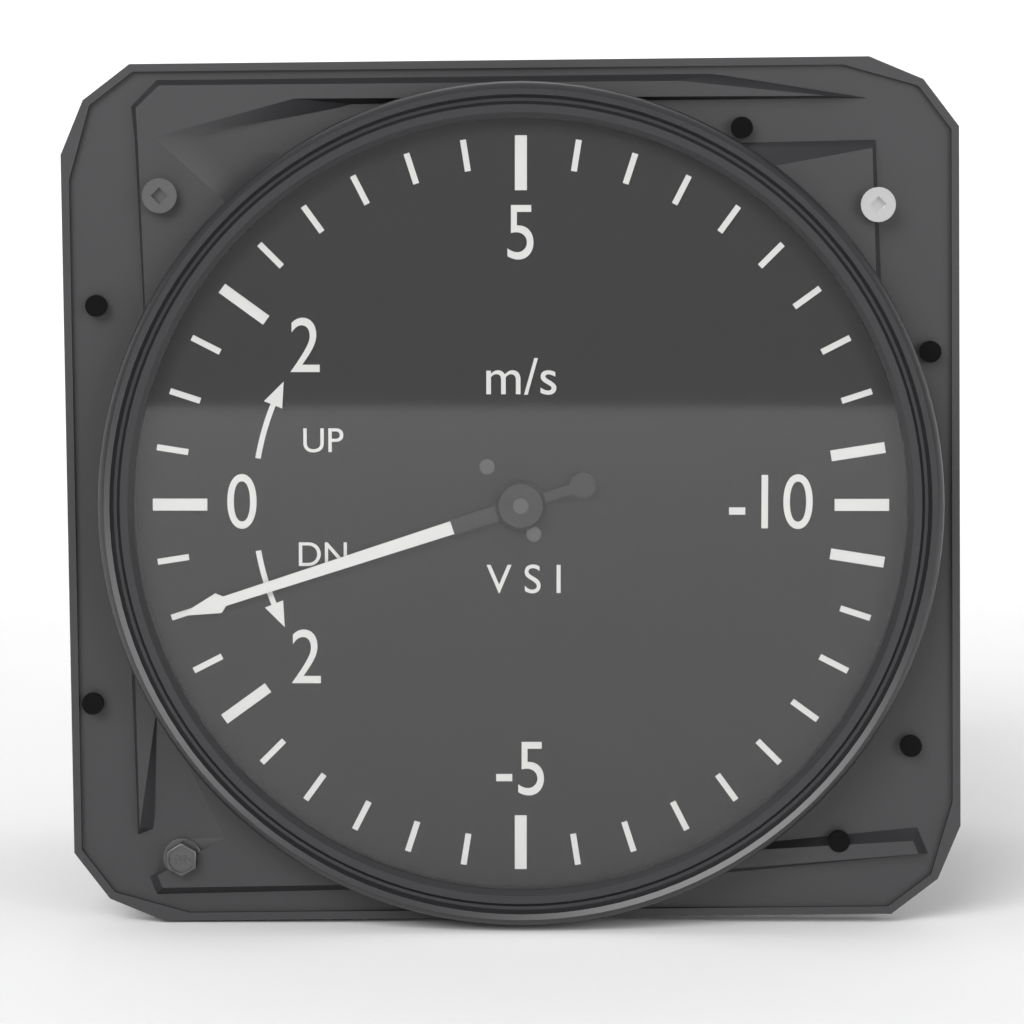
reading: -1.0 m/s
